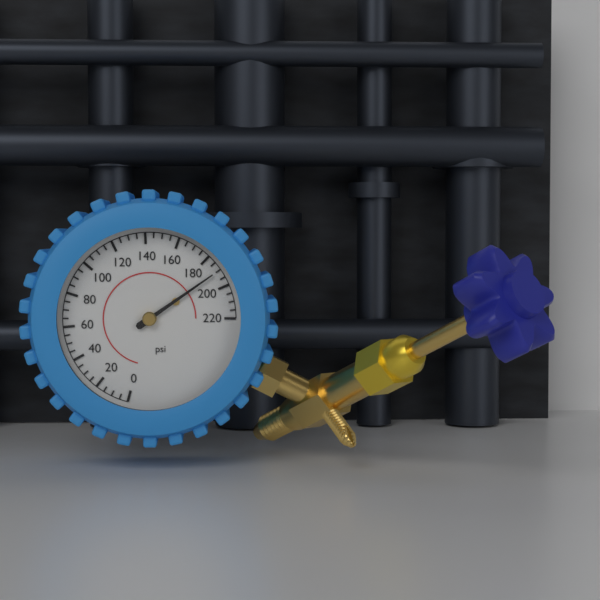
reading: 190 psi
